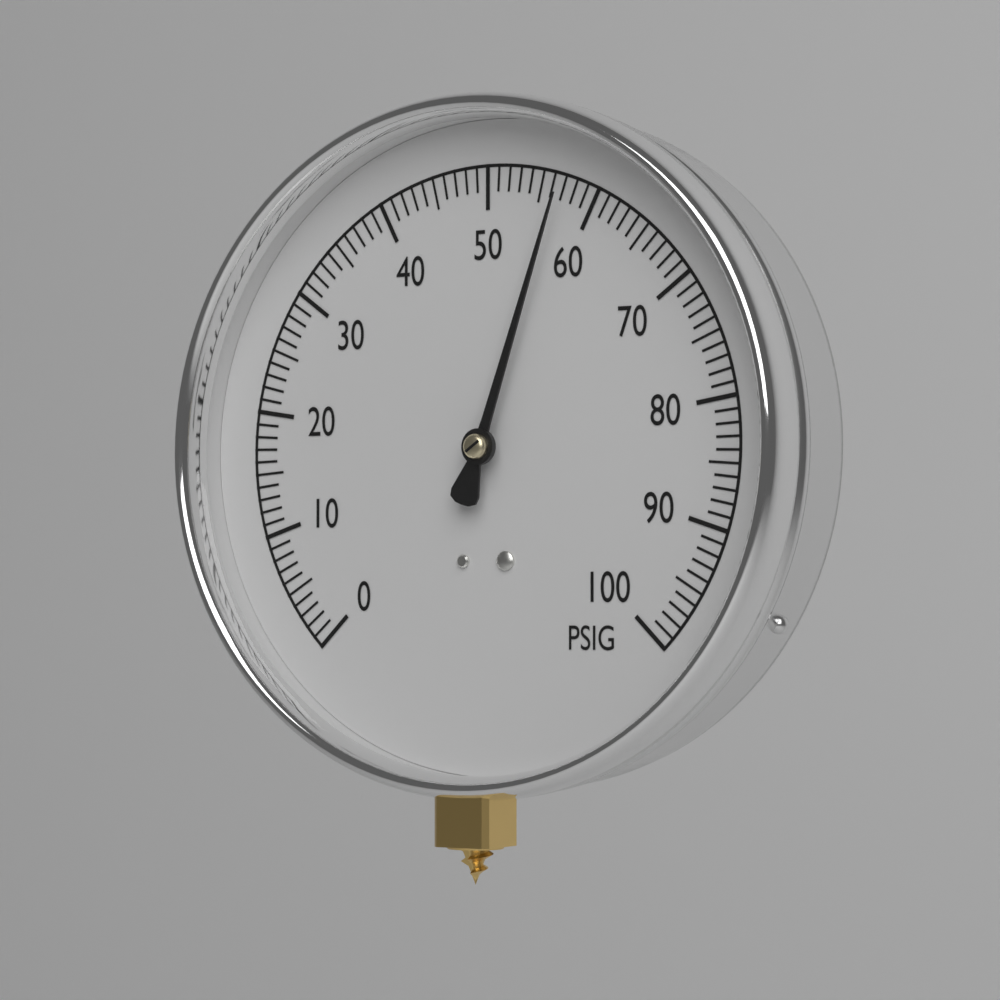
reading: 57 PSIG
